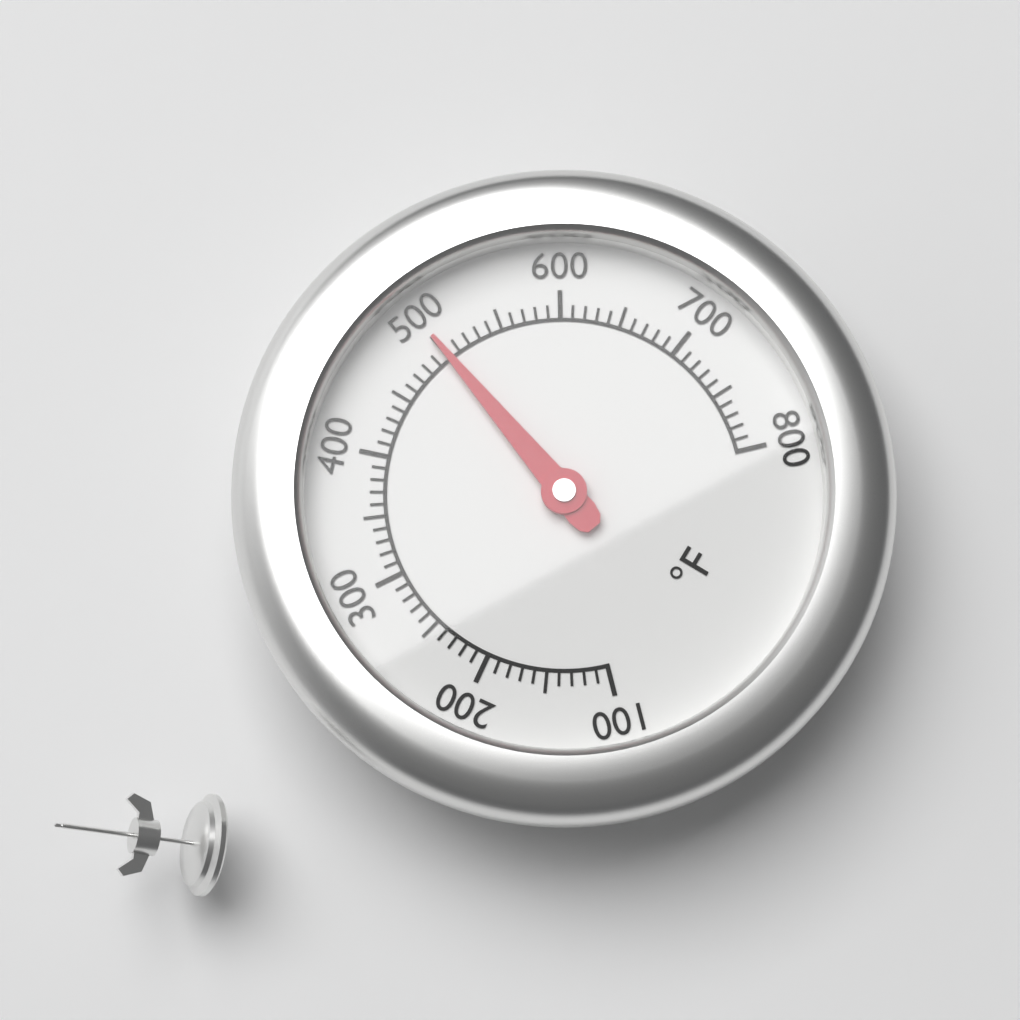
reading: 500 °F
